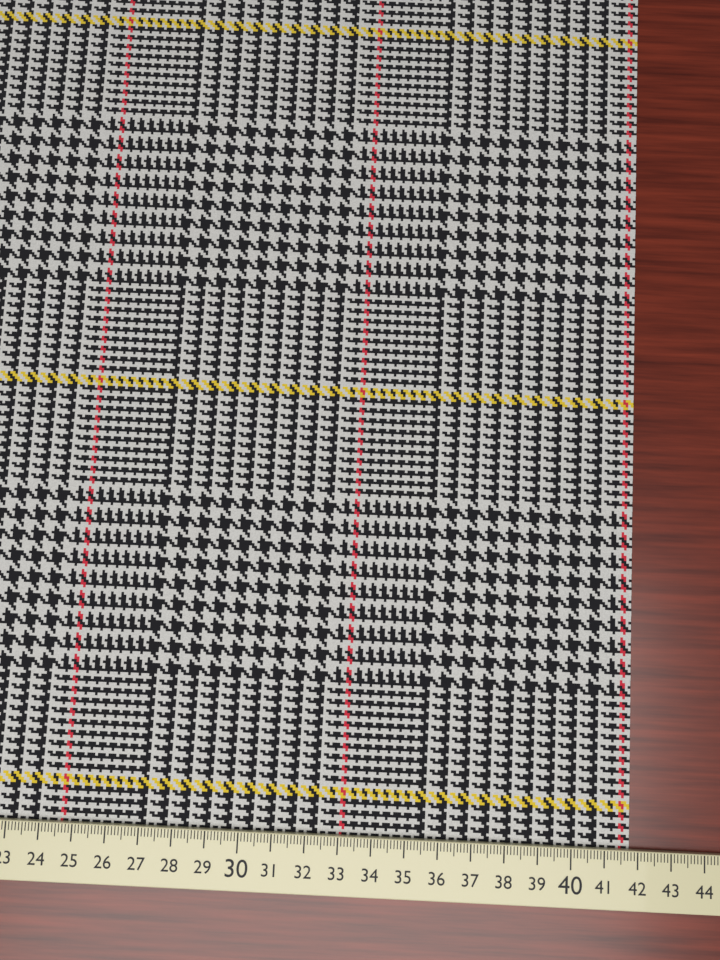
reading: 41.8 cm
